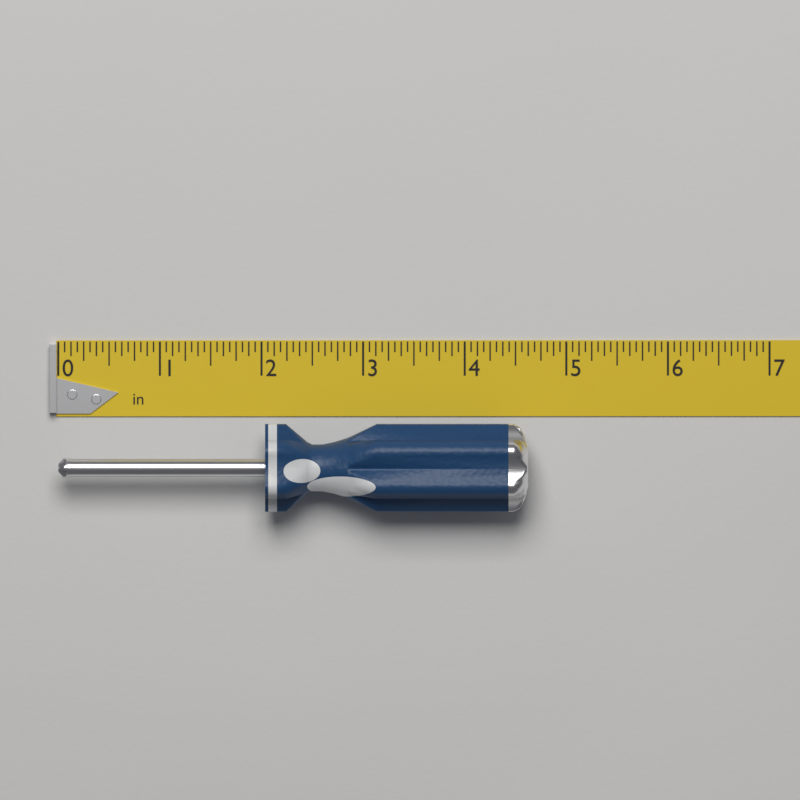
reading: 4.6250 in
